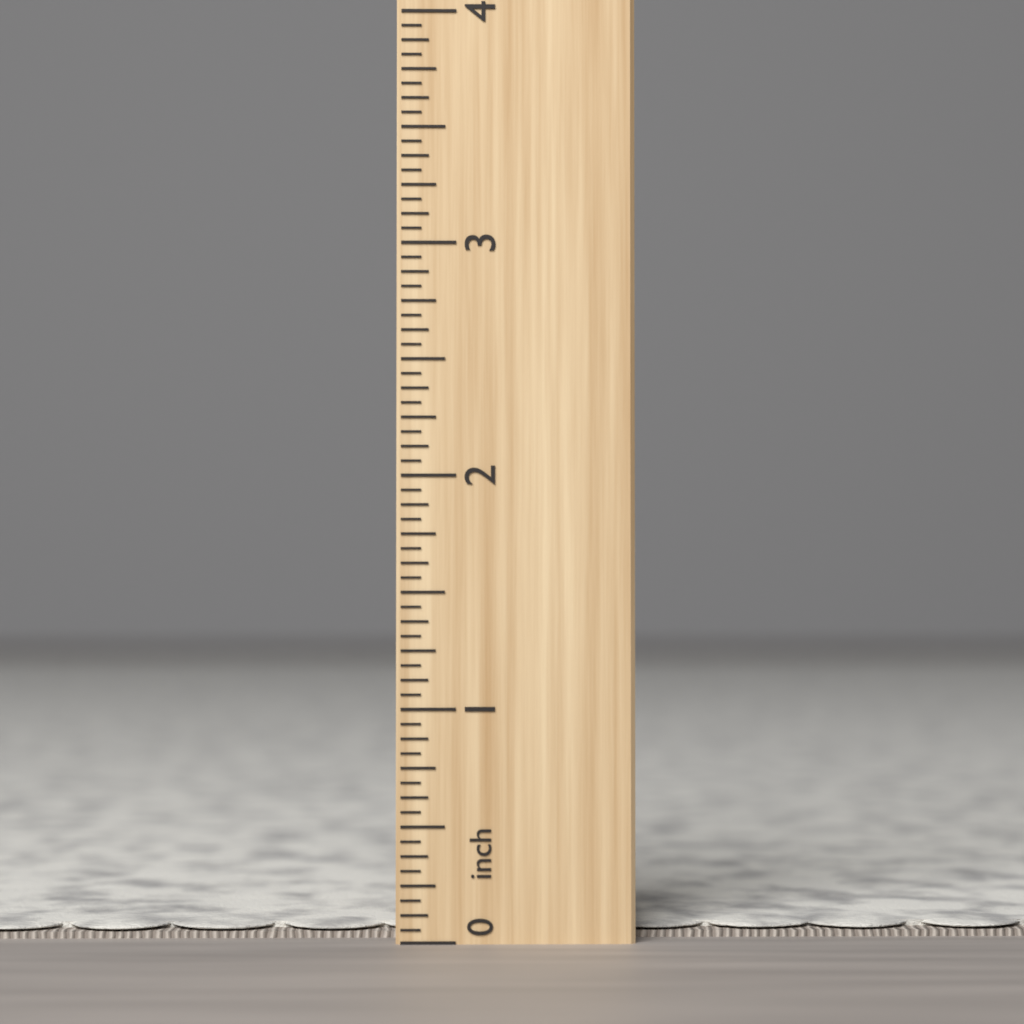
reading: 0.0625 inch
